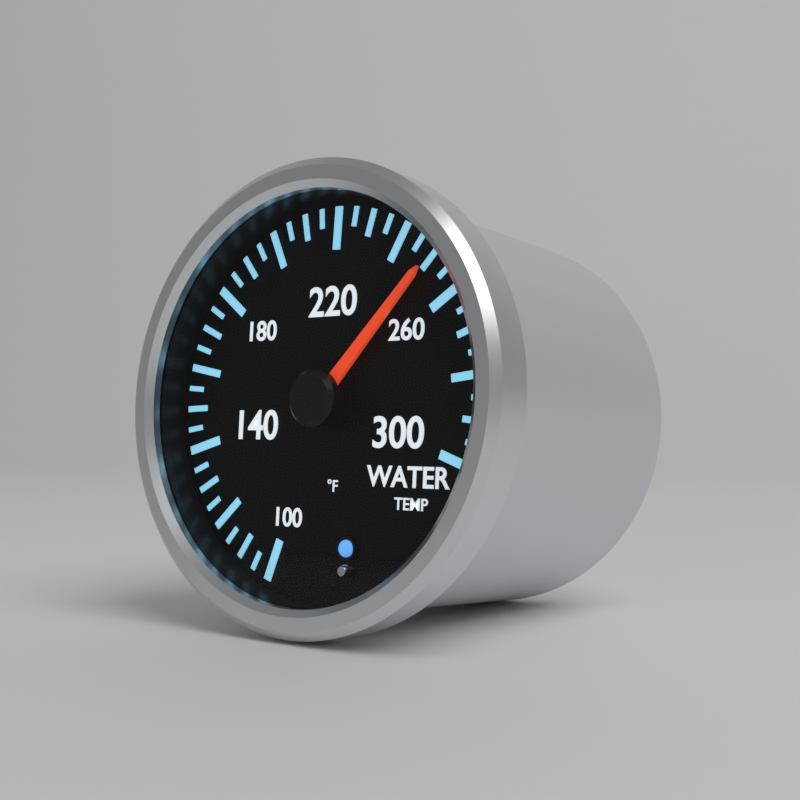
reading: 250 °F
